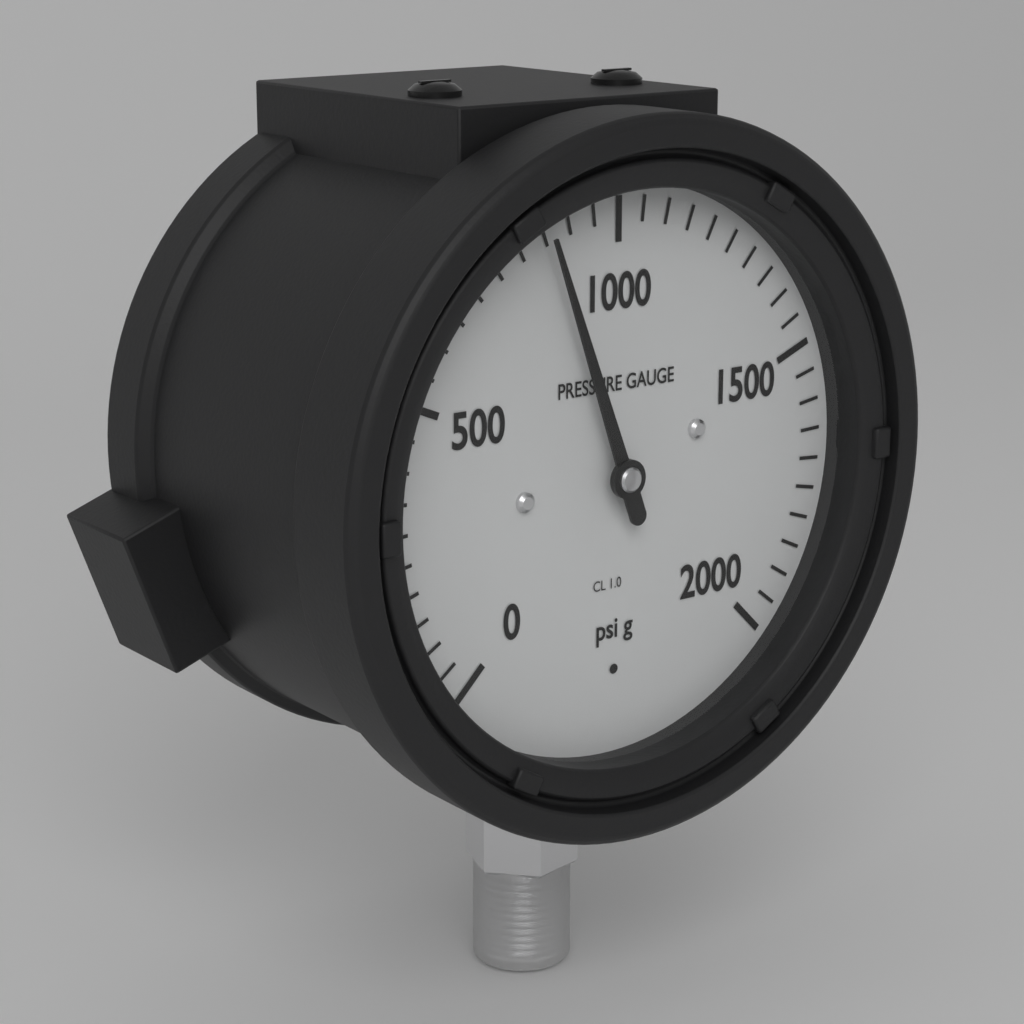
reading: 850 psi
